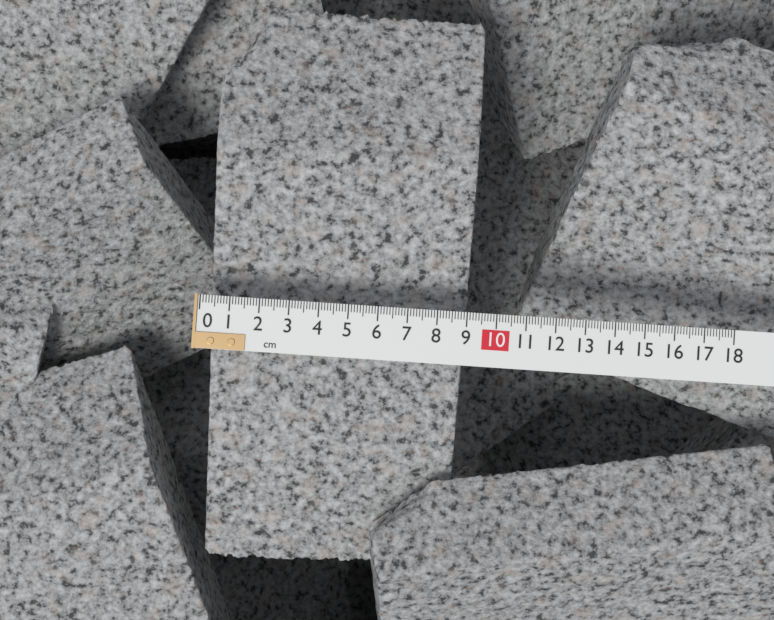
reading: 9.1 cm
